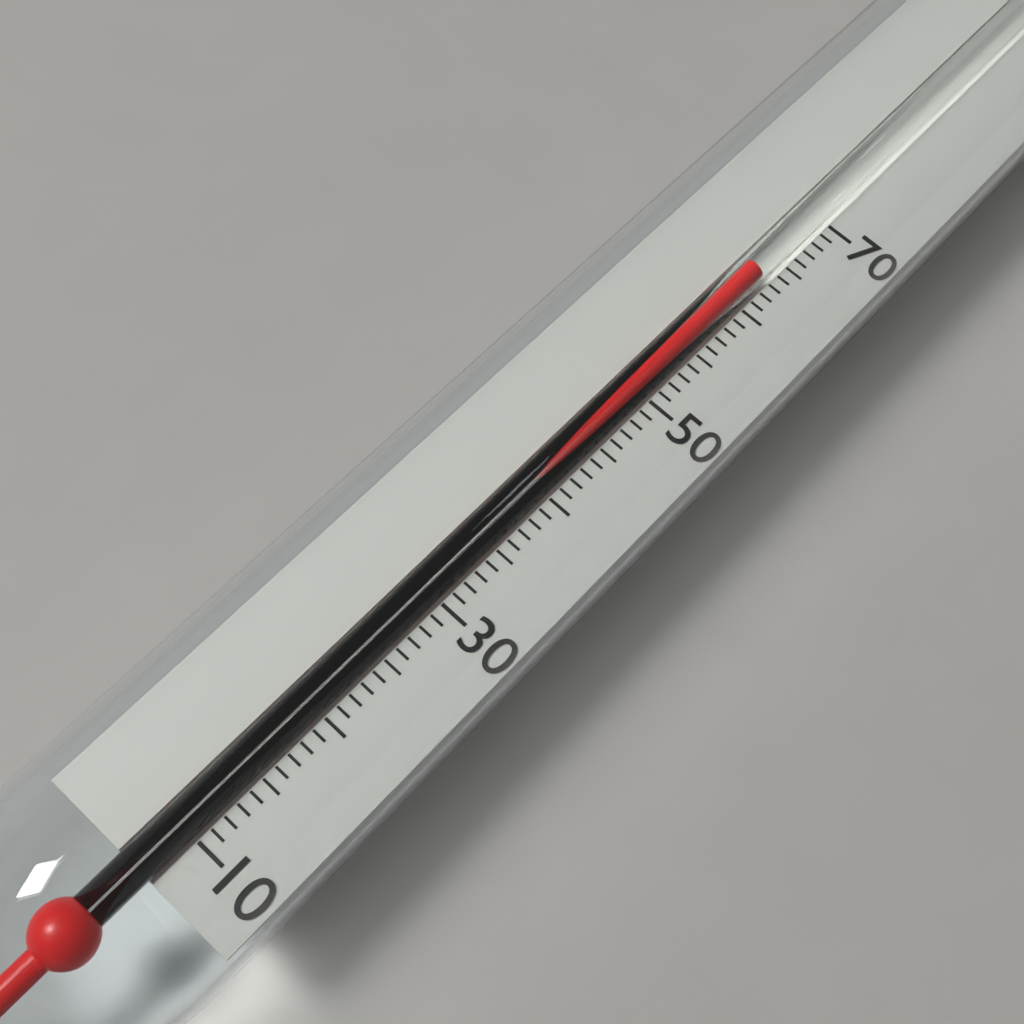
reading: 63 (no unit)
